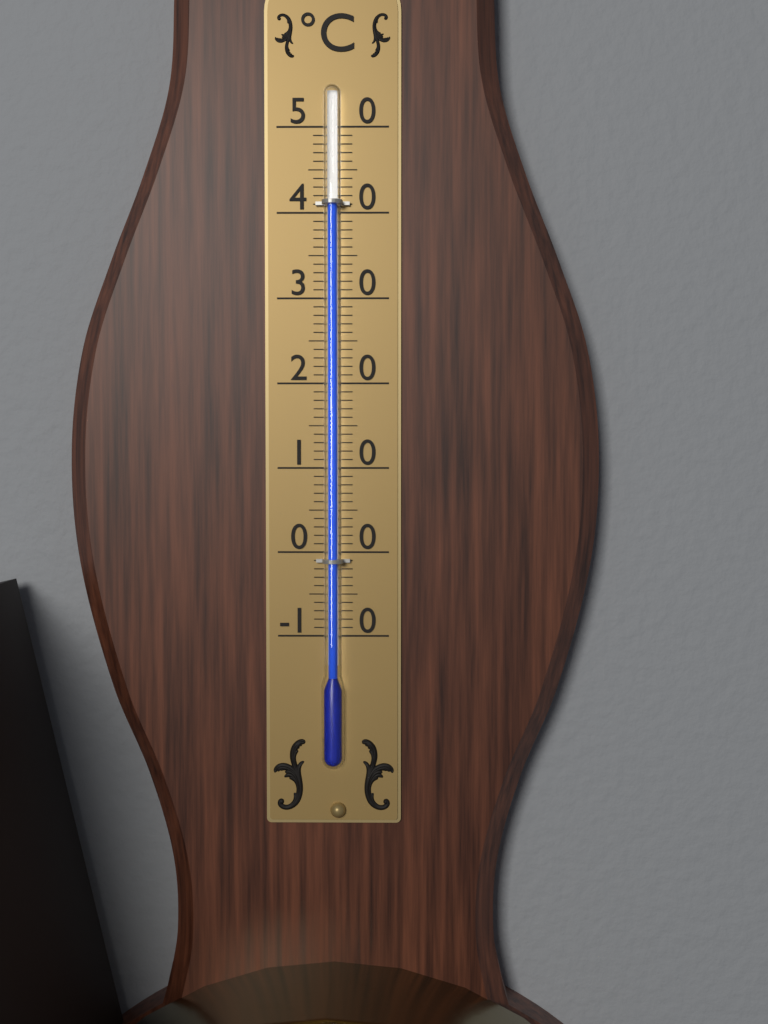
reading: 41 °C
